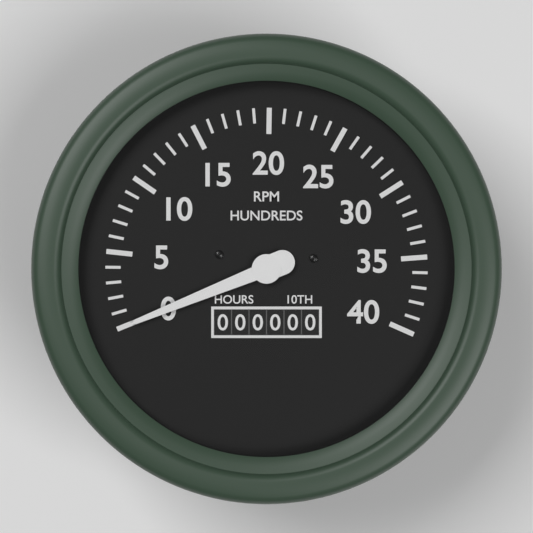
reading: 0 RPM
